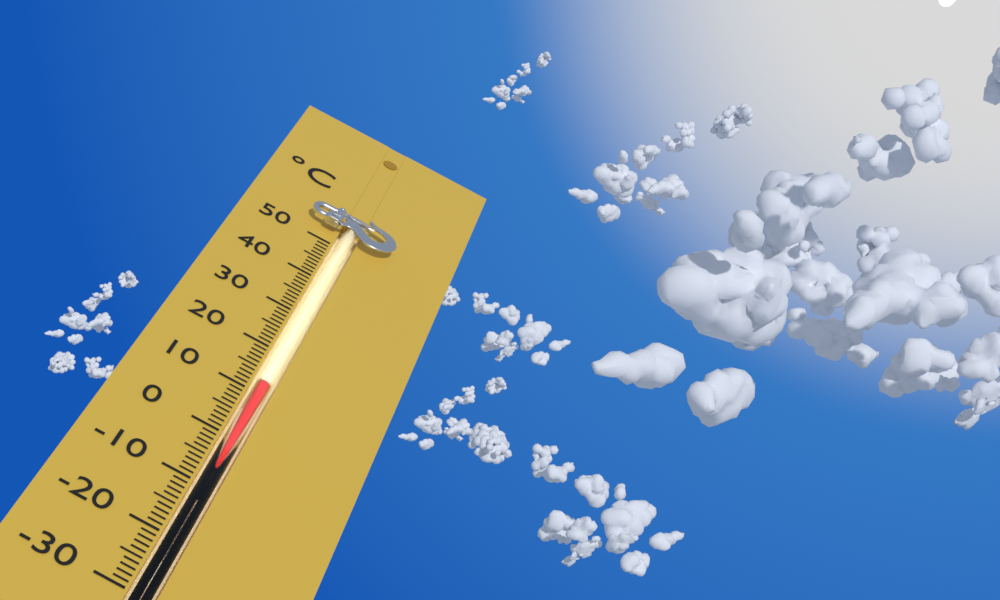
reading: 12 °C
